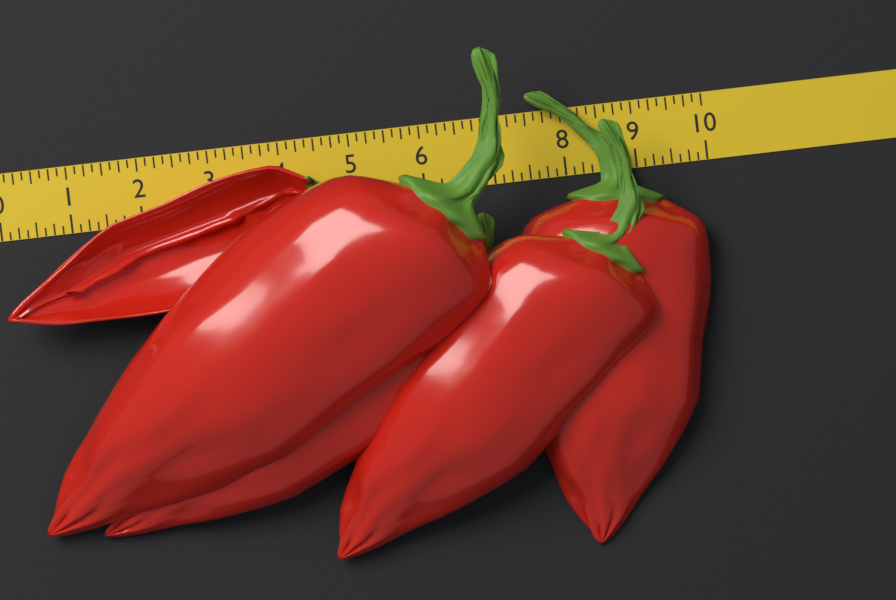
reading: 9.875 (no unit)
